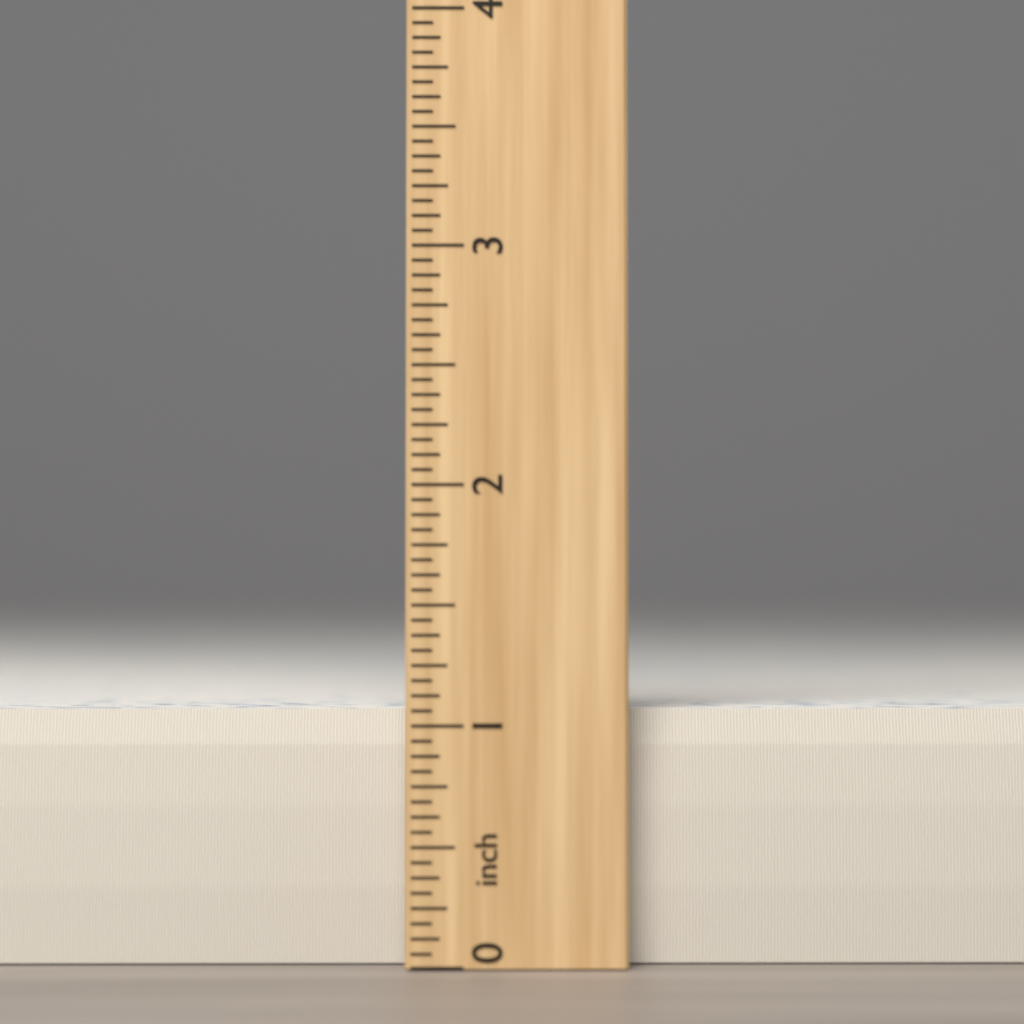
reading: 1.0625 inch
